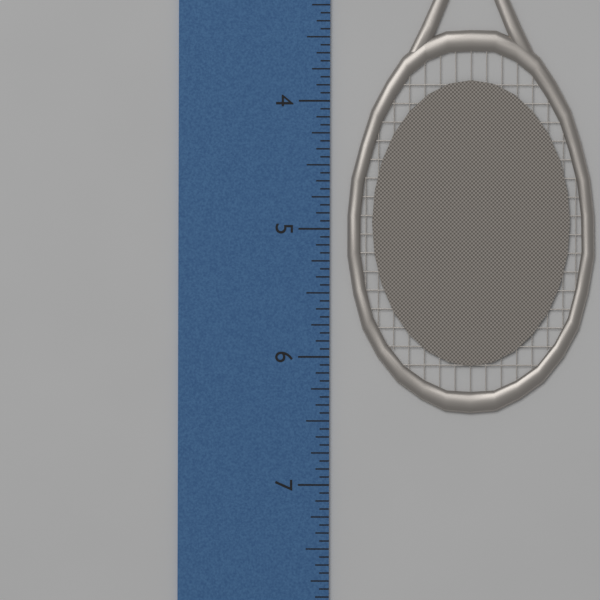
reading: 6.4375 inch
